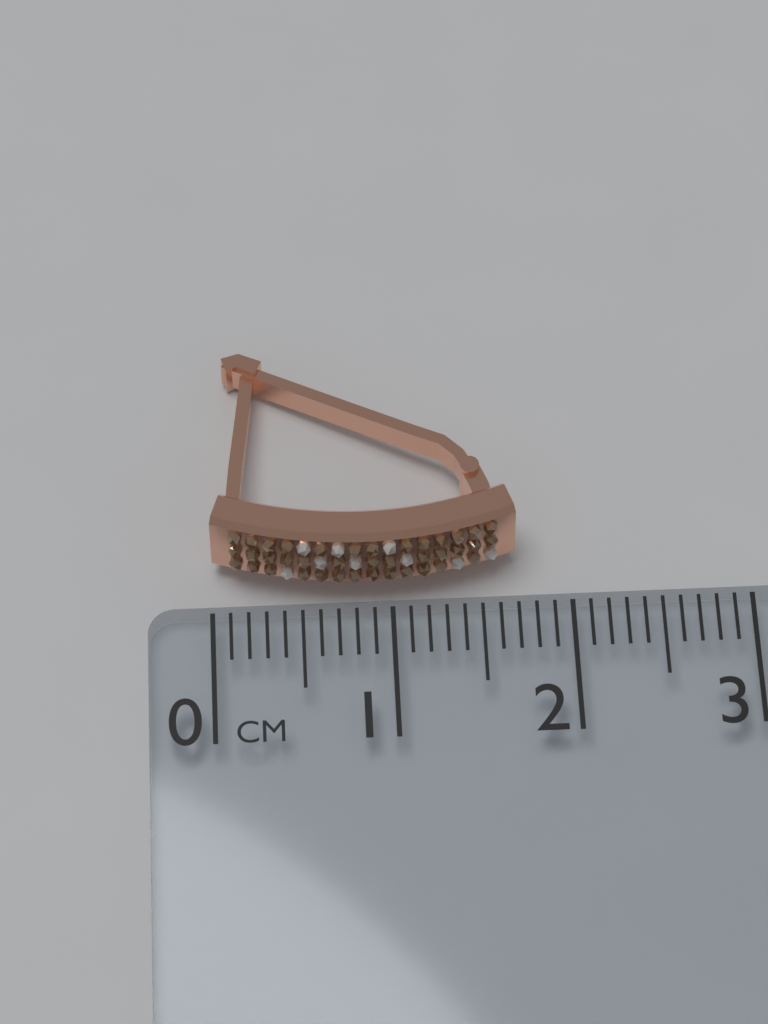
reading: 1.7 cm
